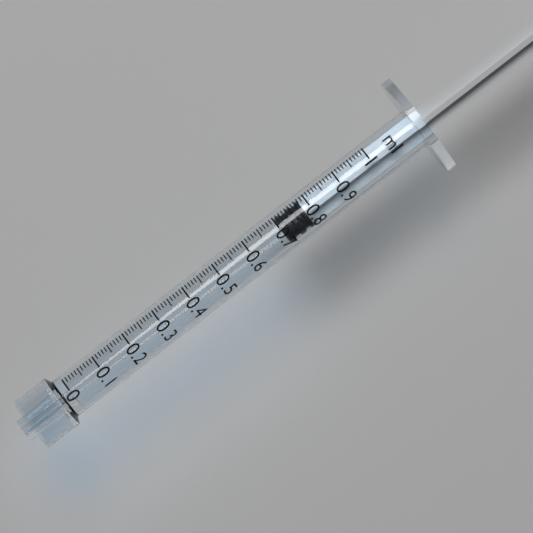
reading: 0.70 ml
